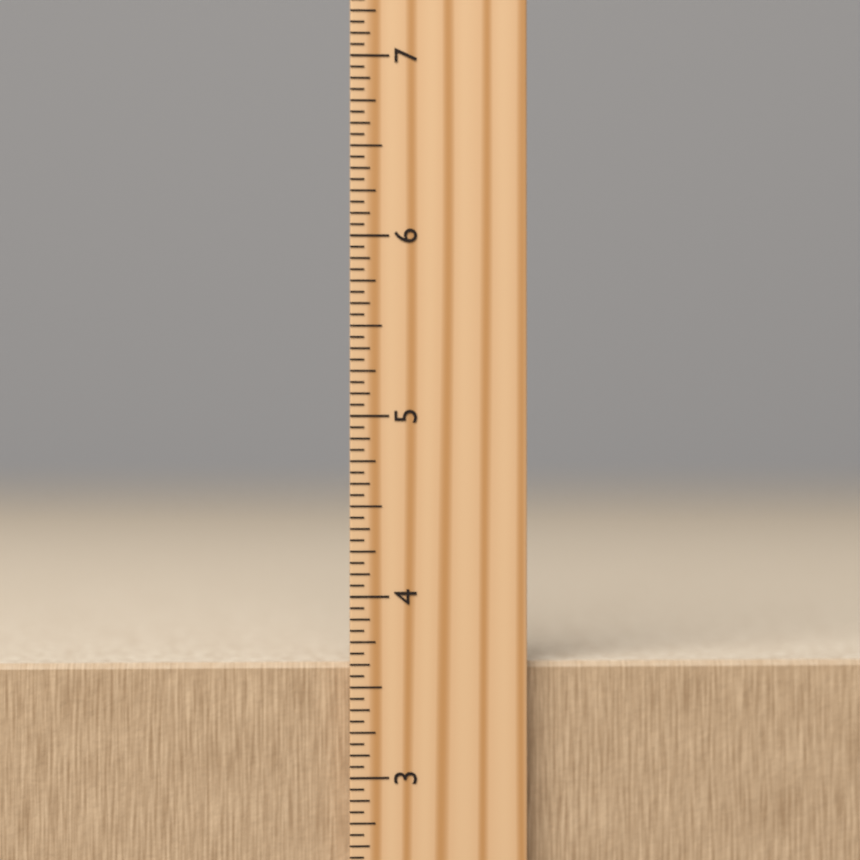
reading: 3.6250 inch
